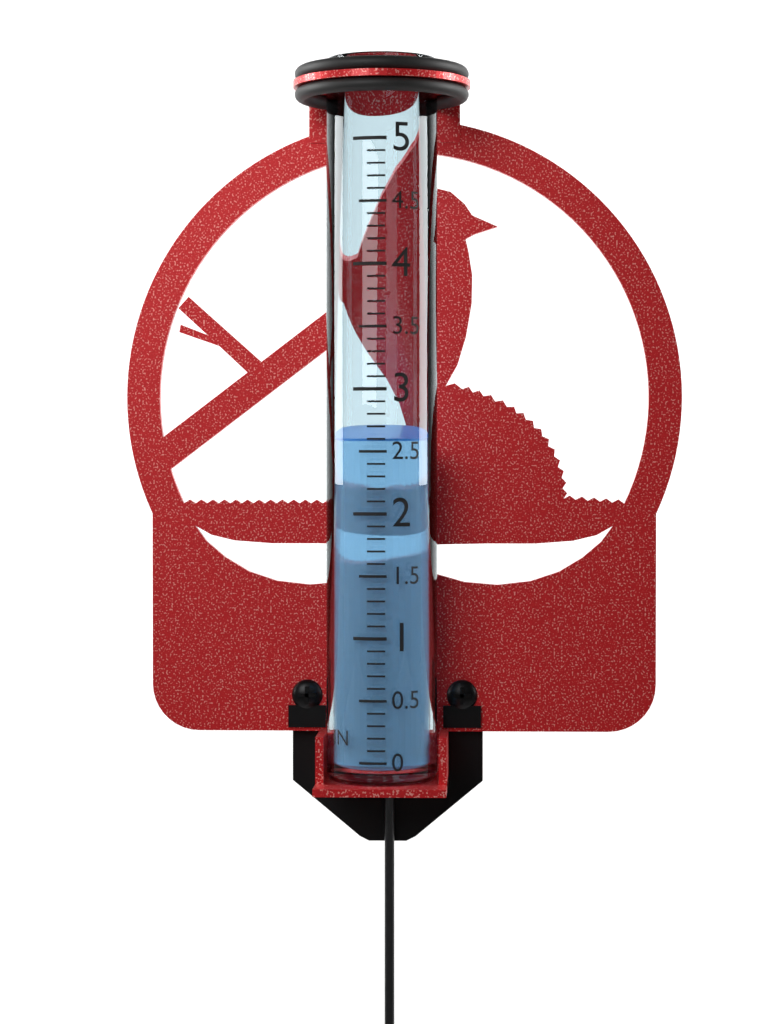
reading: 2.6 in
